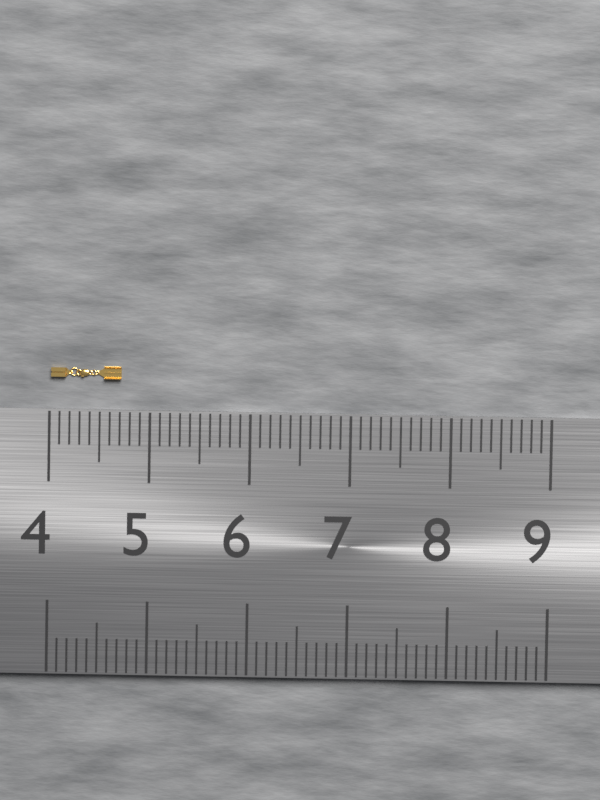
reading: 4.7 (no unit)
